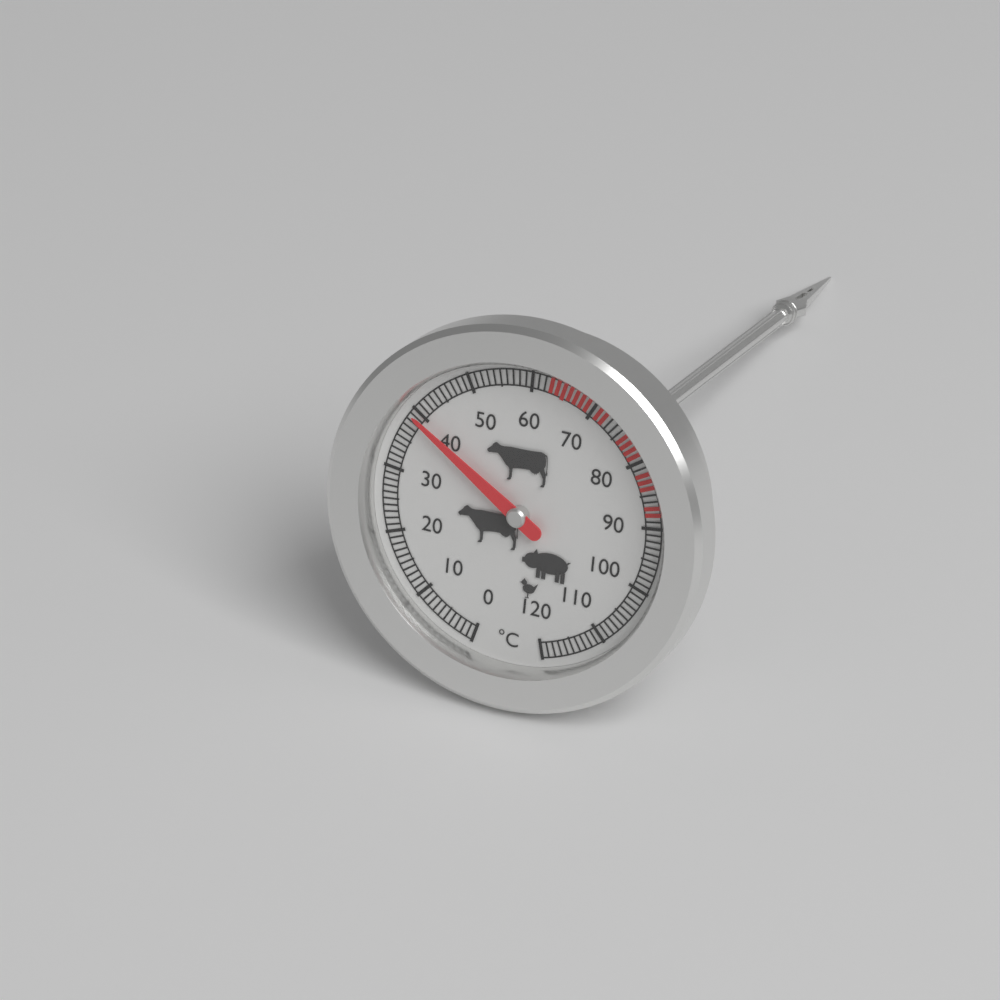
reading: 39 °C
